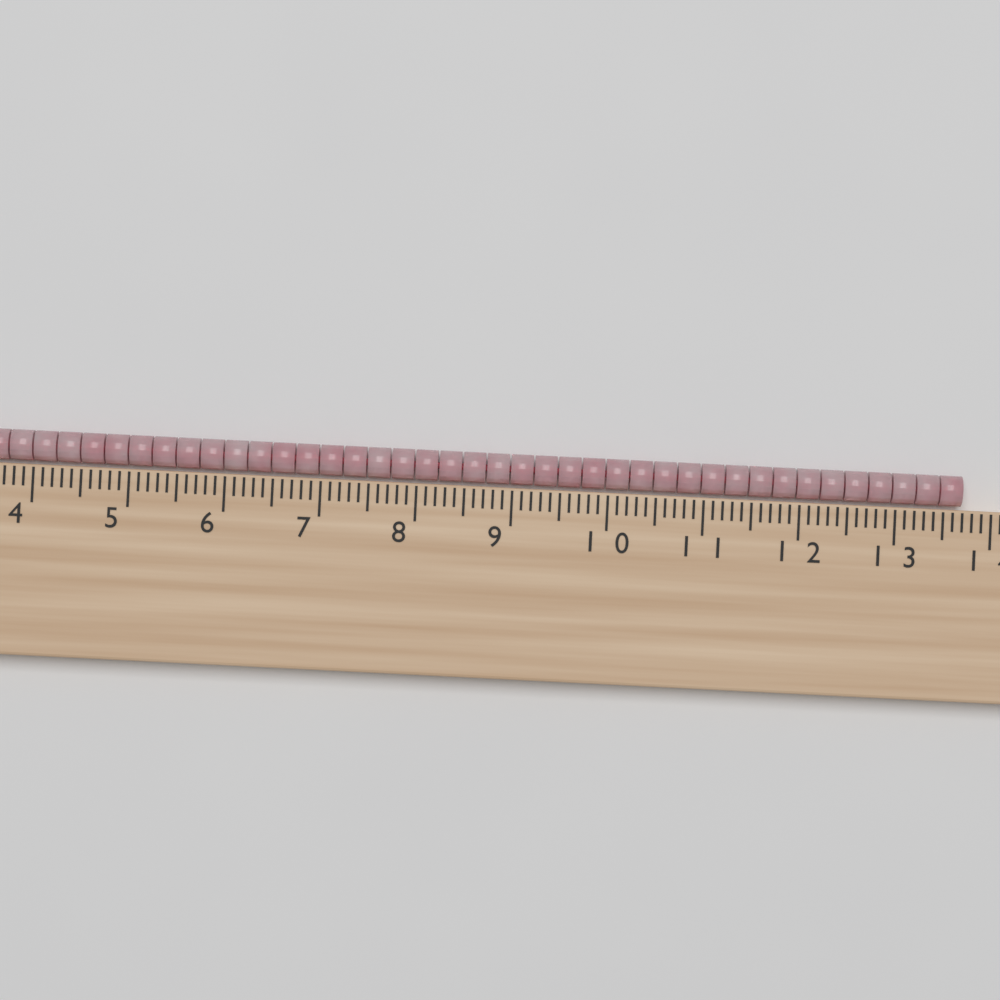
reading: 13.7 cm
